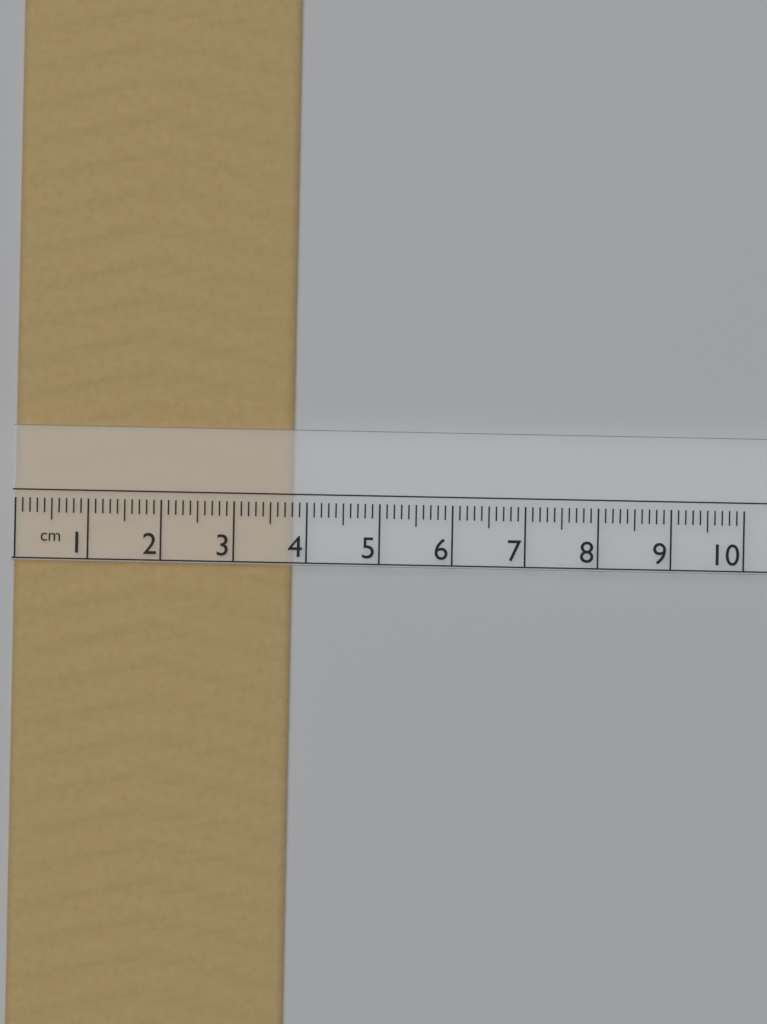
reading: 3.8 cm
